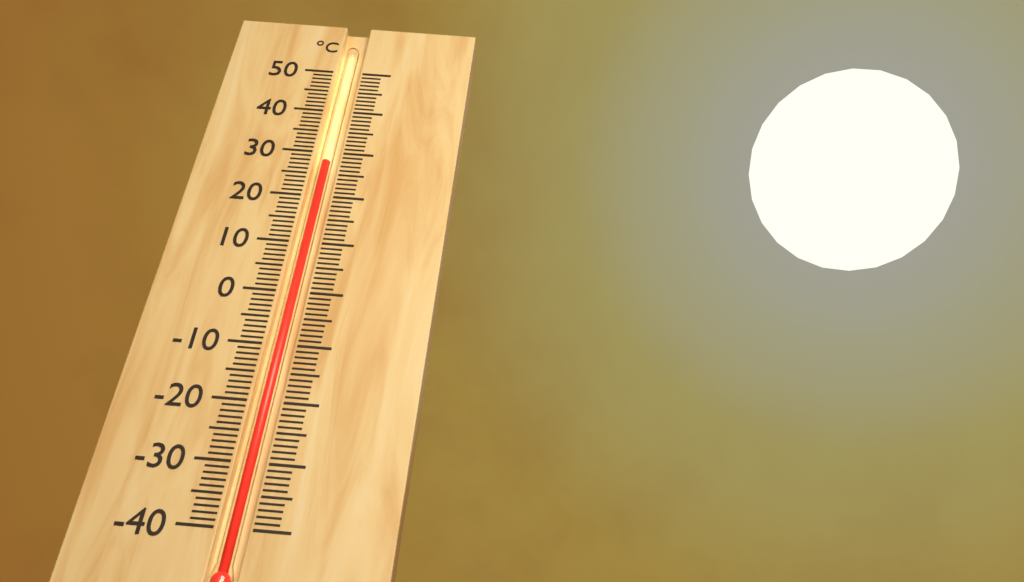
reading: 28 °C
